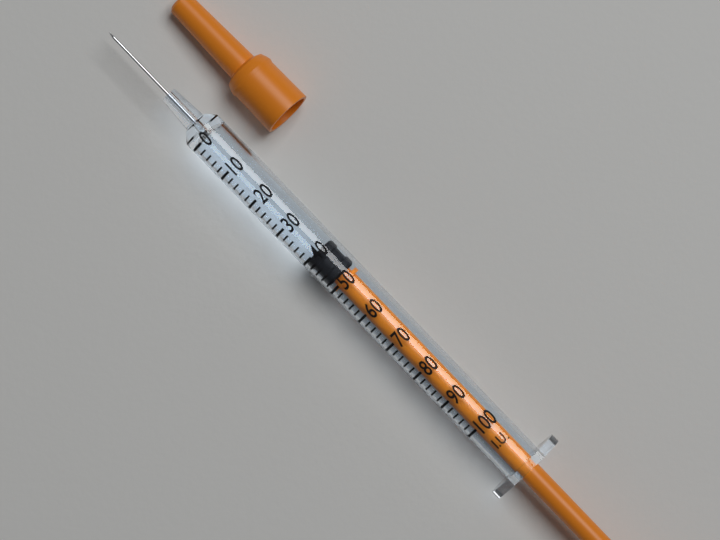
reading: 40 I.U.
